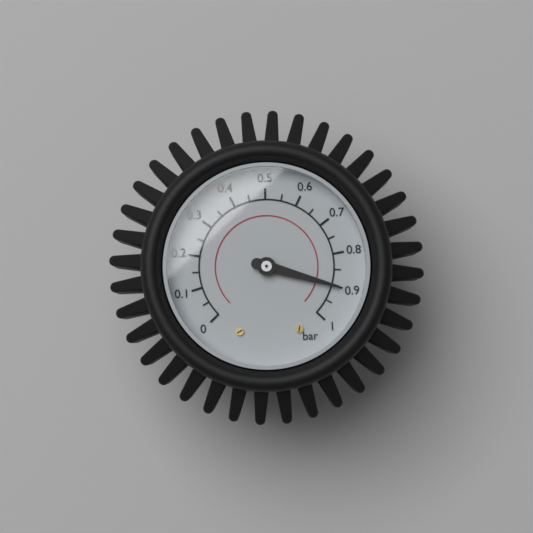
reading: 0.90 bar
